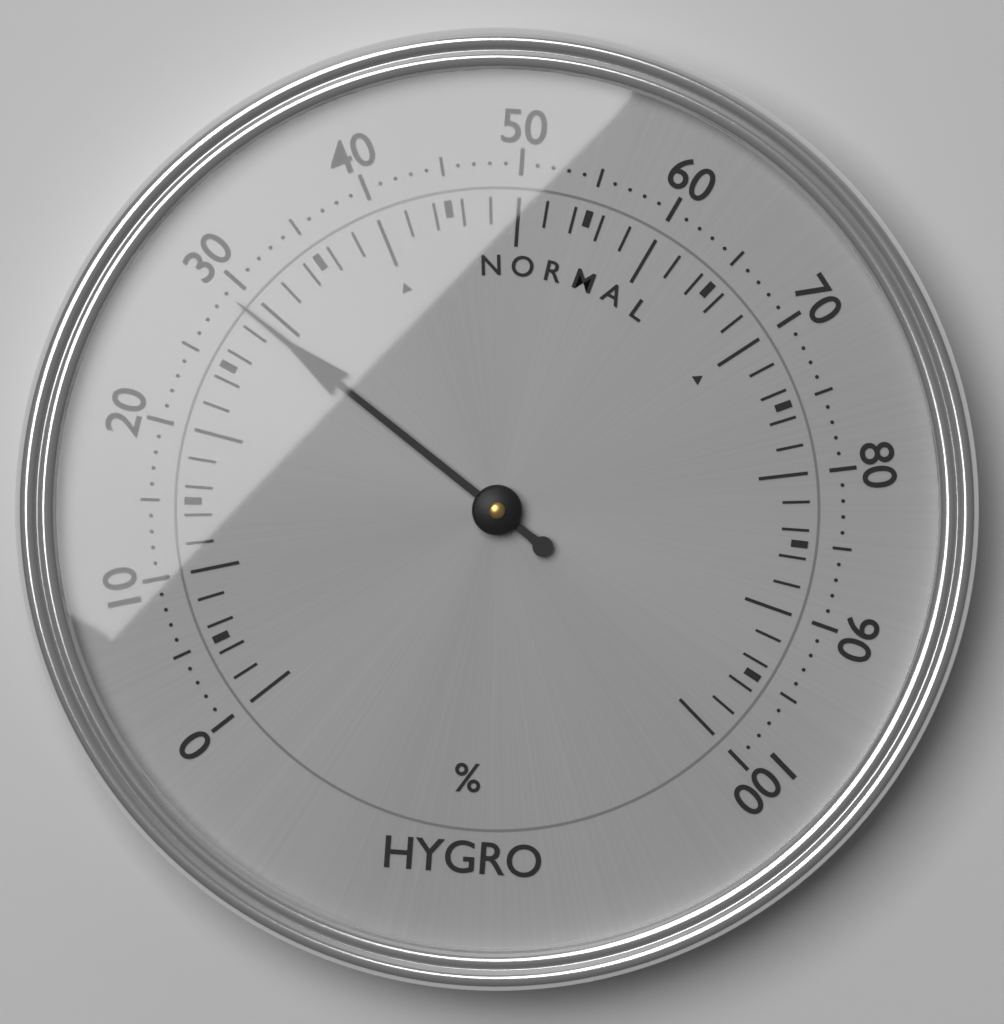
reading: 29 %
